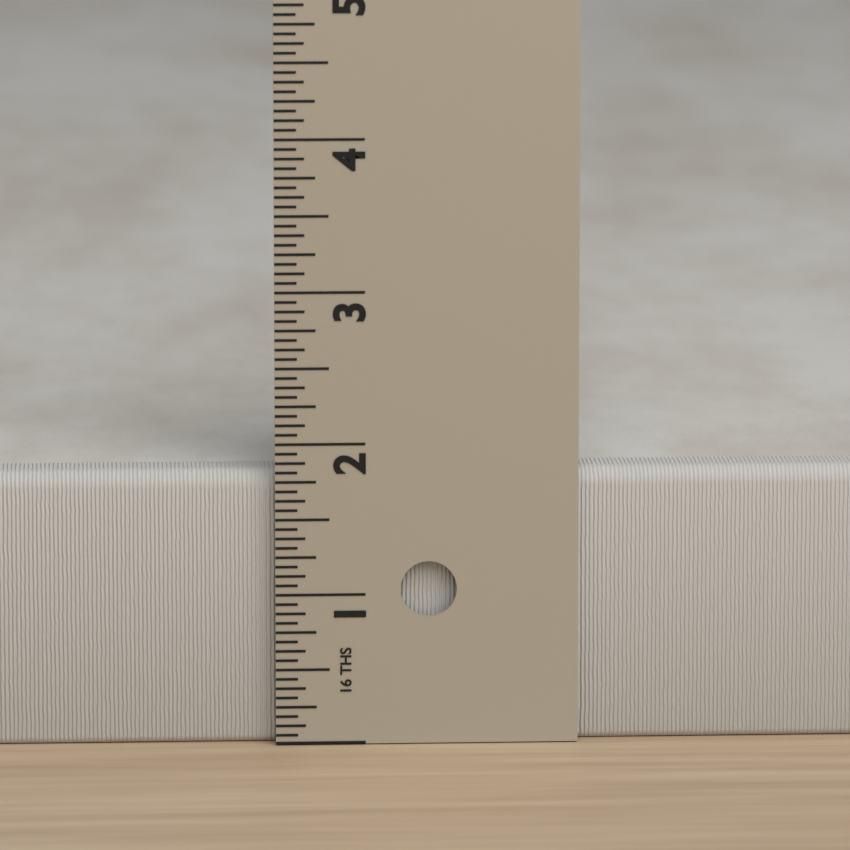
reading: 1.8125 in
